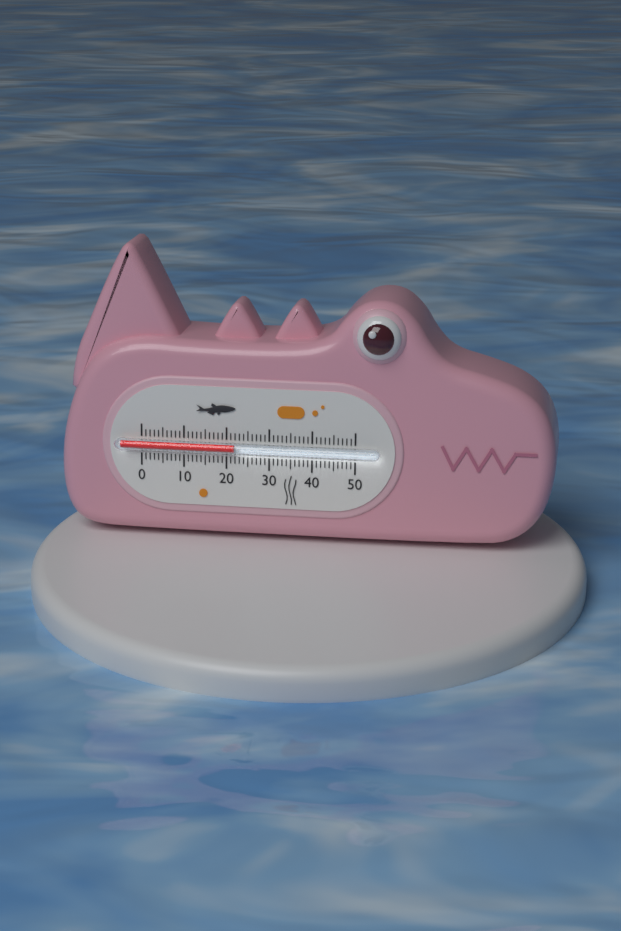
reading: 22 (no unit)
